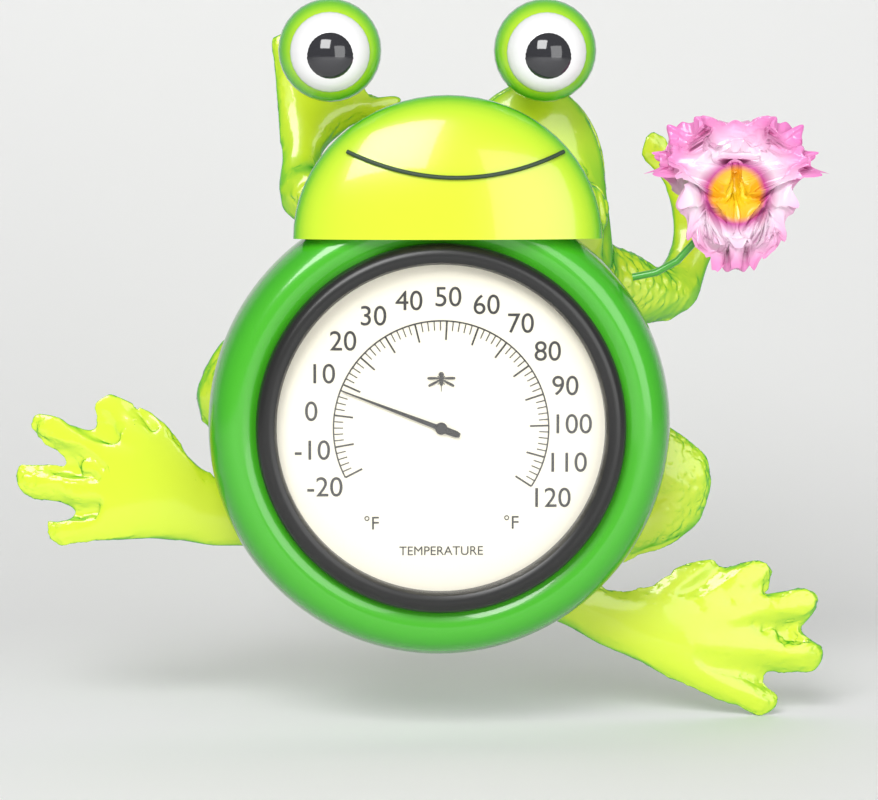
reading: 8 °F
